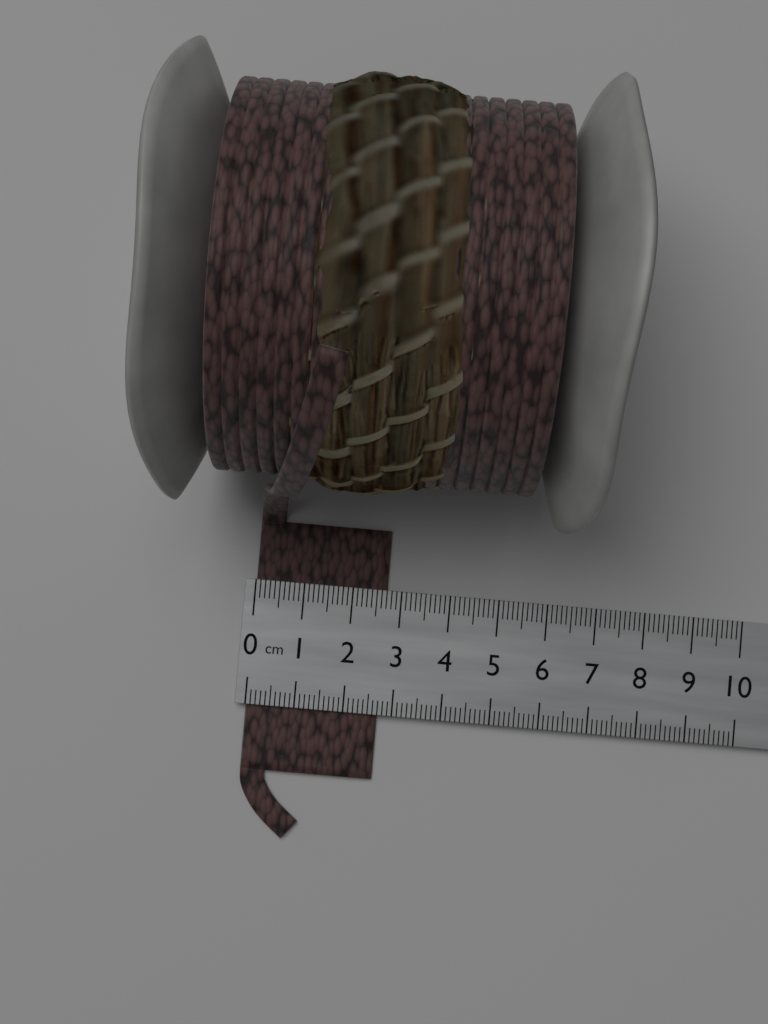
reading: 2.7 cm
